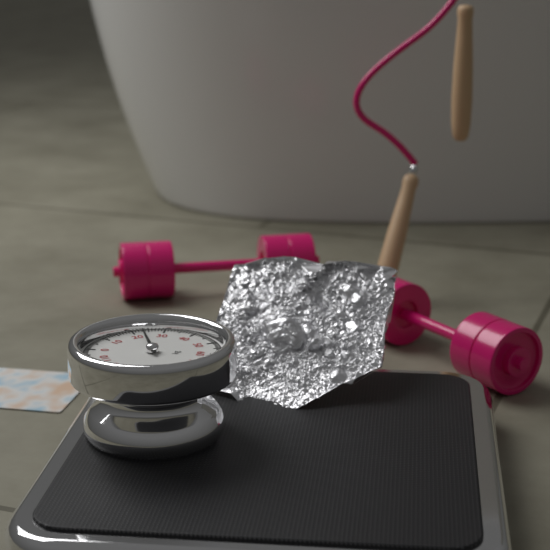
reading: 23 kg
